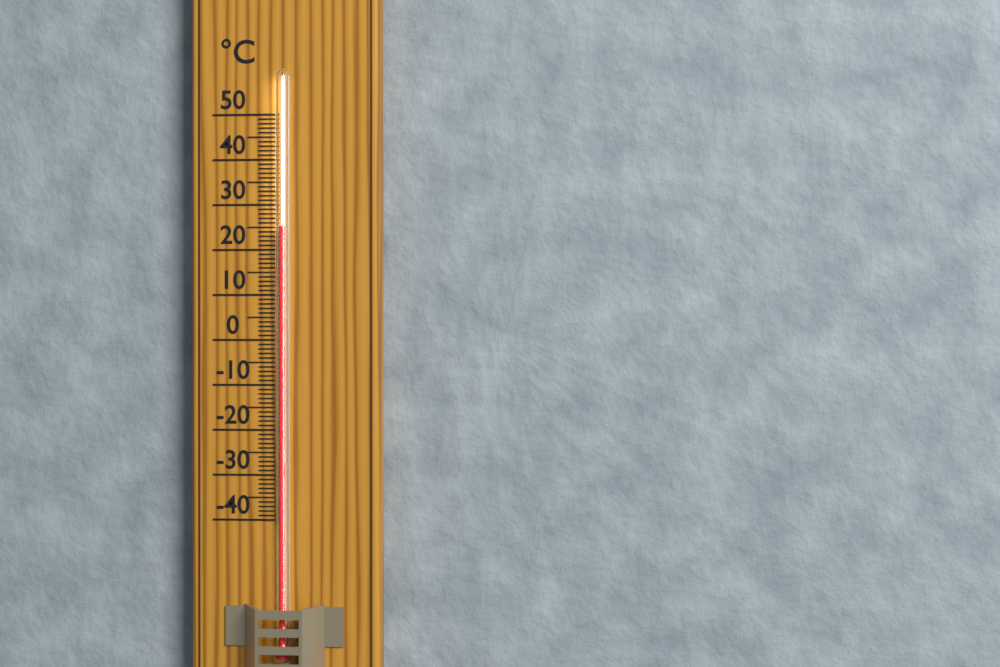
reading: 25 °C
